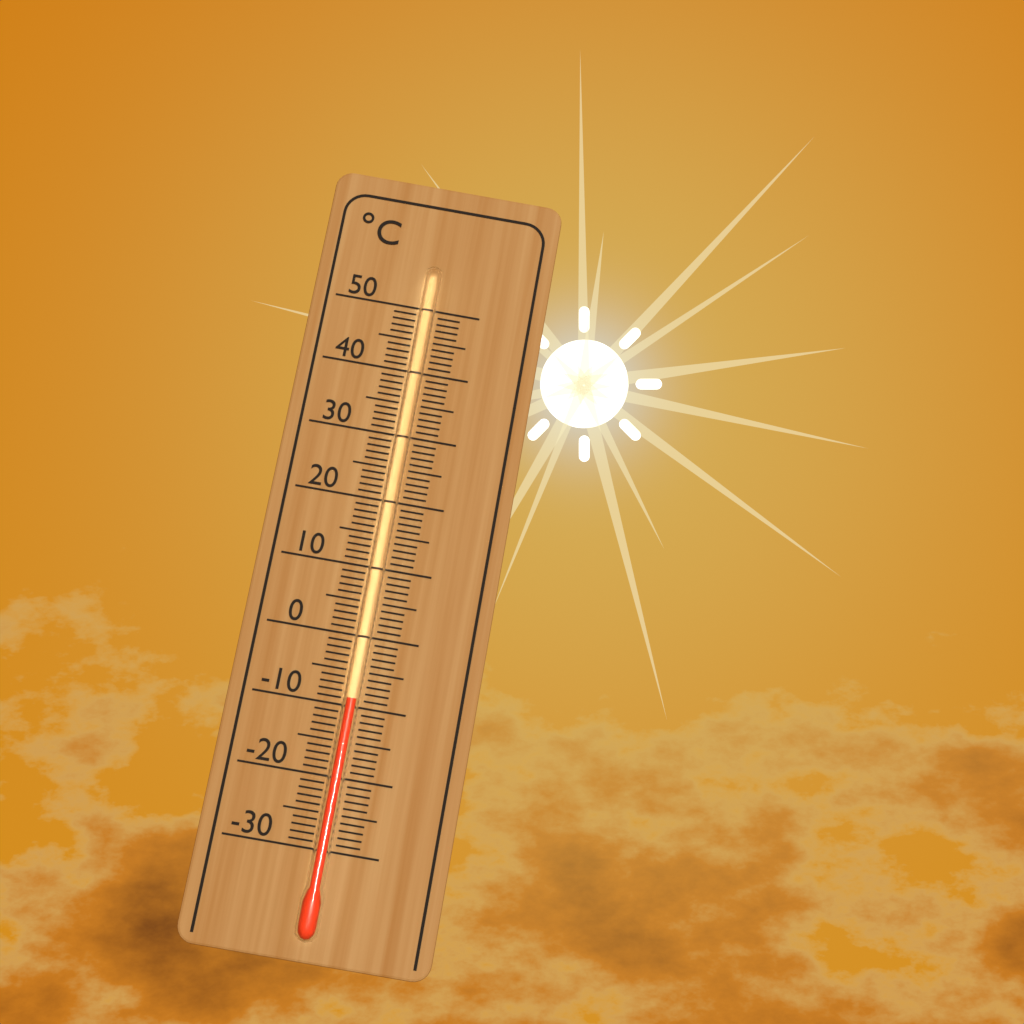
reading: -9 °C
